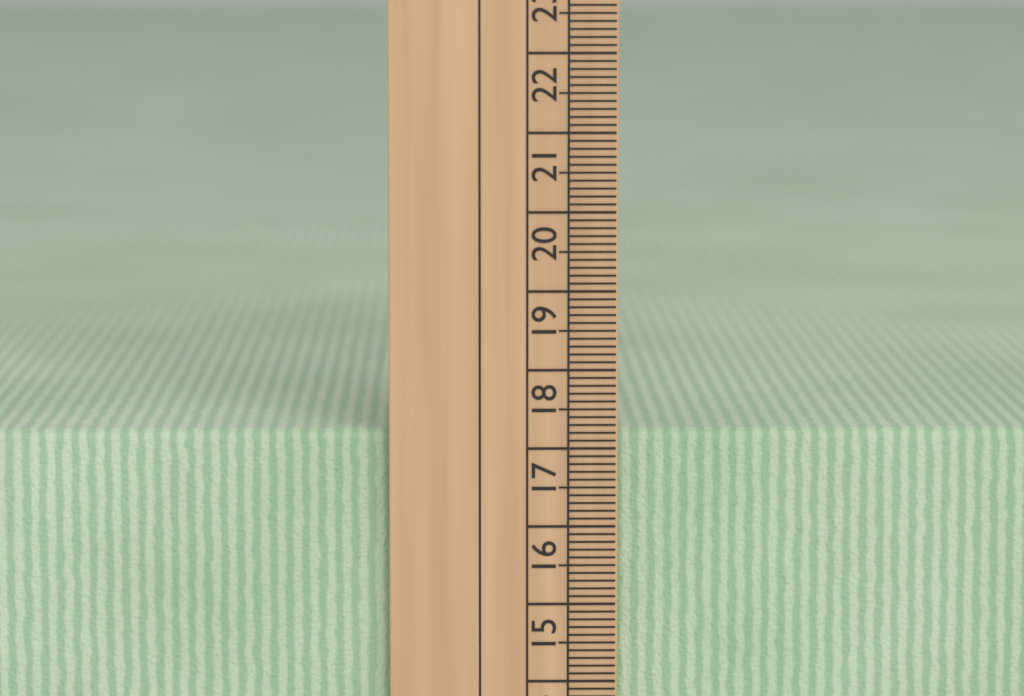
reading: 17.2 cm
